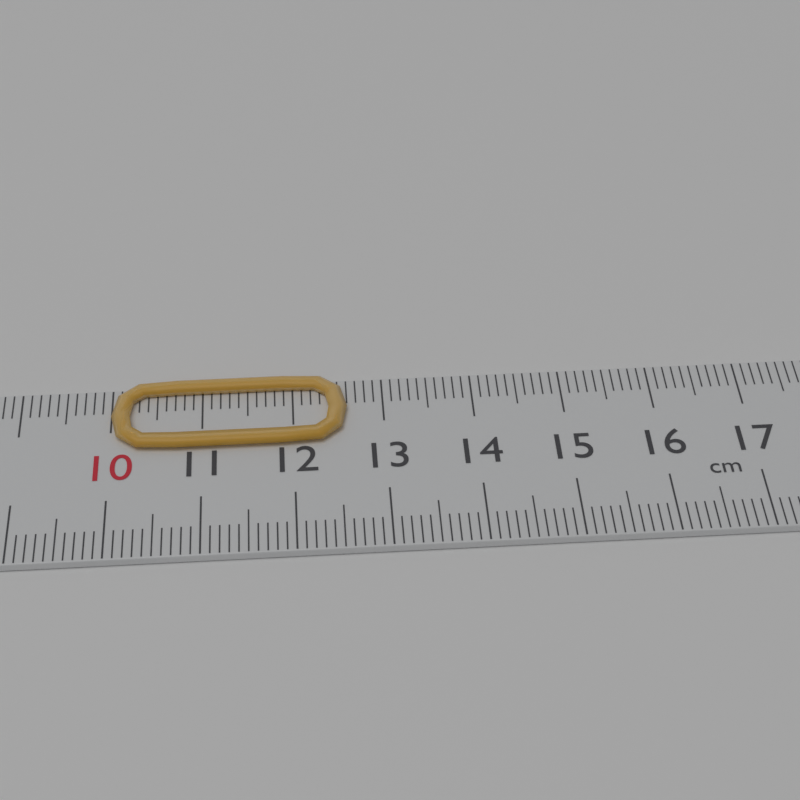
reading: 12.6 cm
